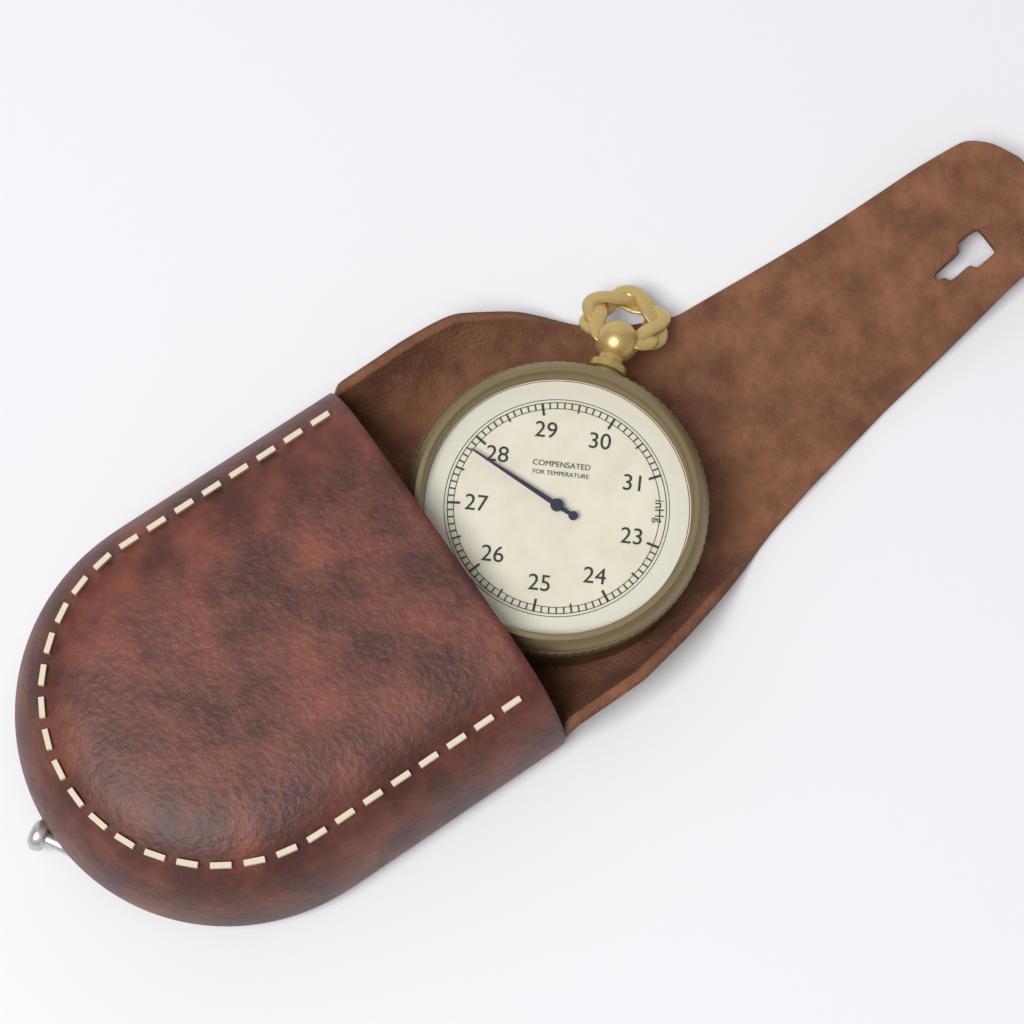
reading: 27.8 inHg
